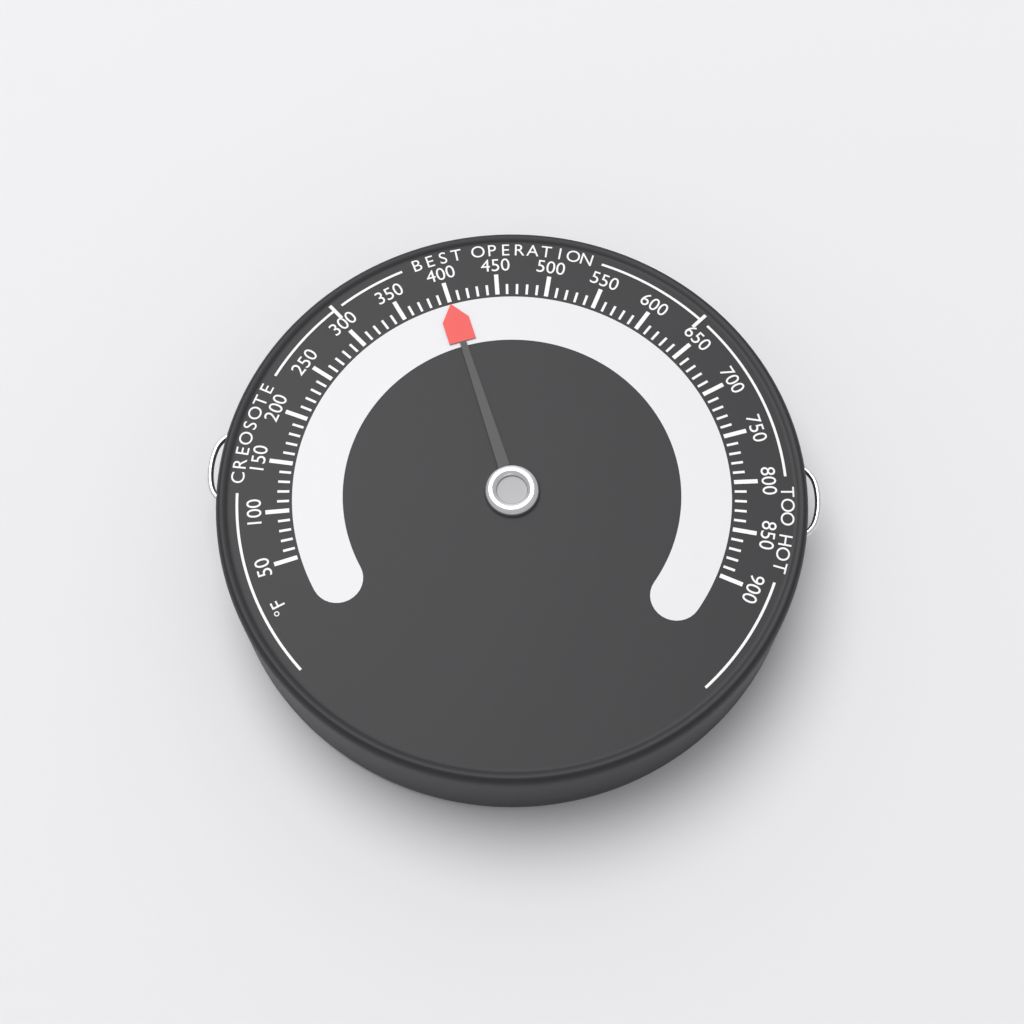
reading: 400 °F
